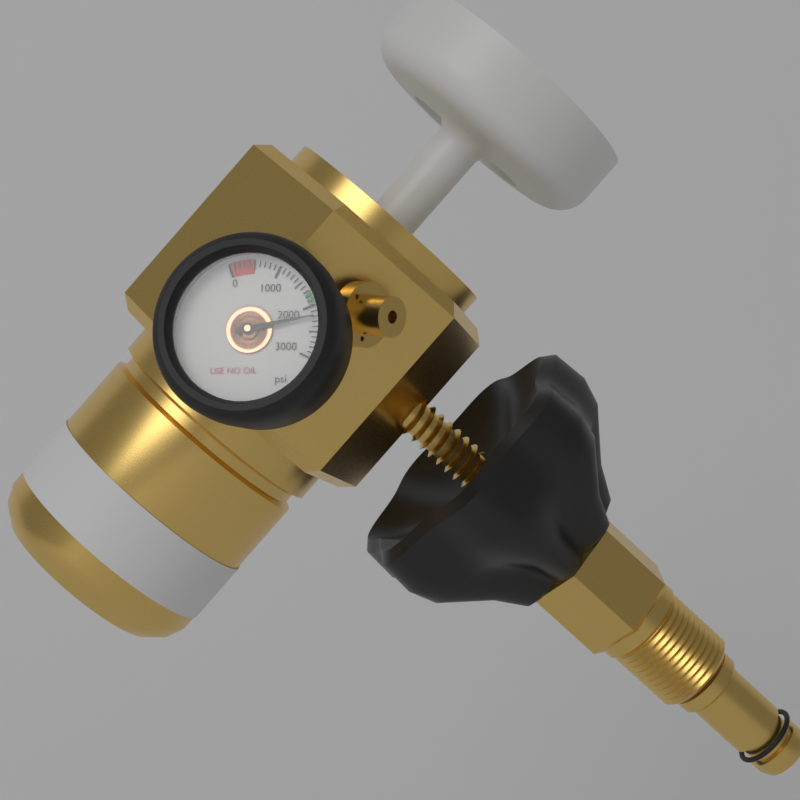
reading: 2200 psi
